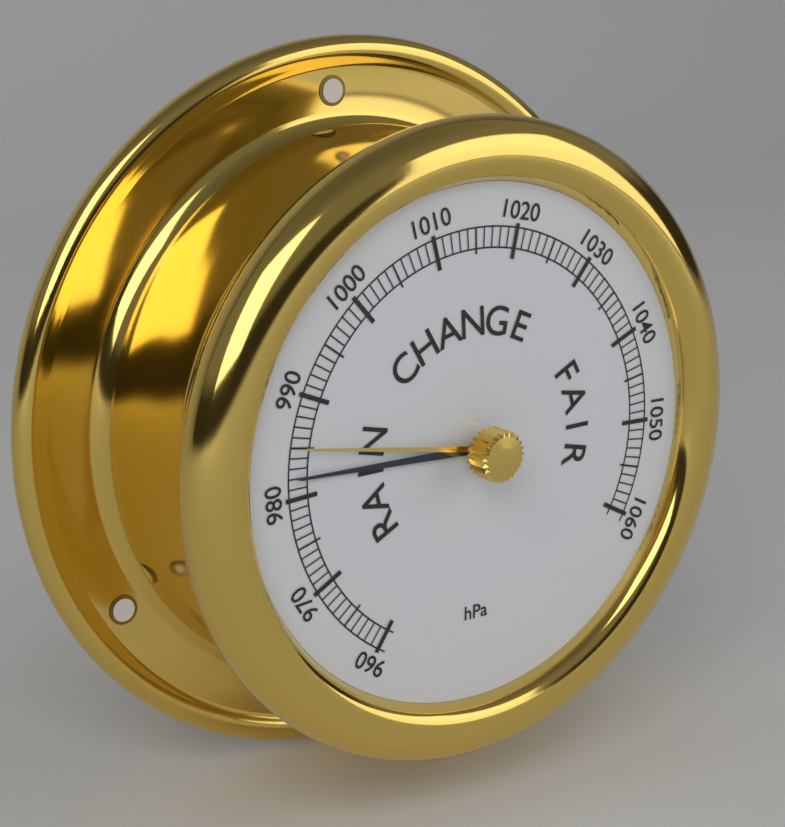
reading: 982 hPa
